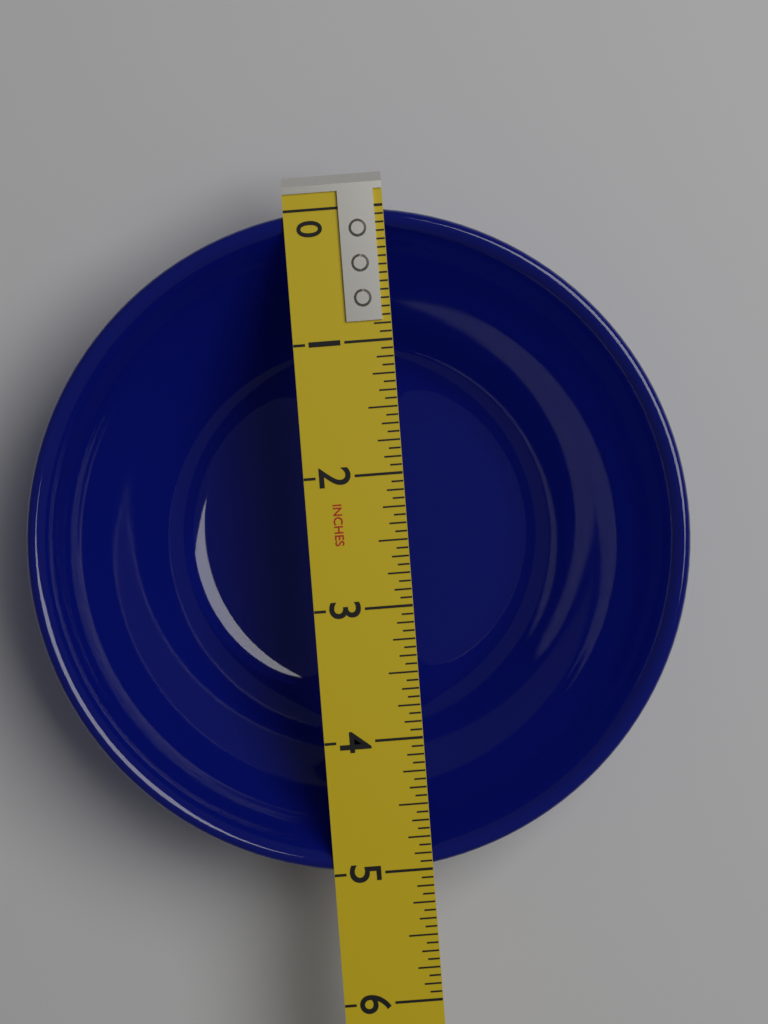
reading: 5.0000 in
